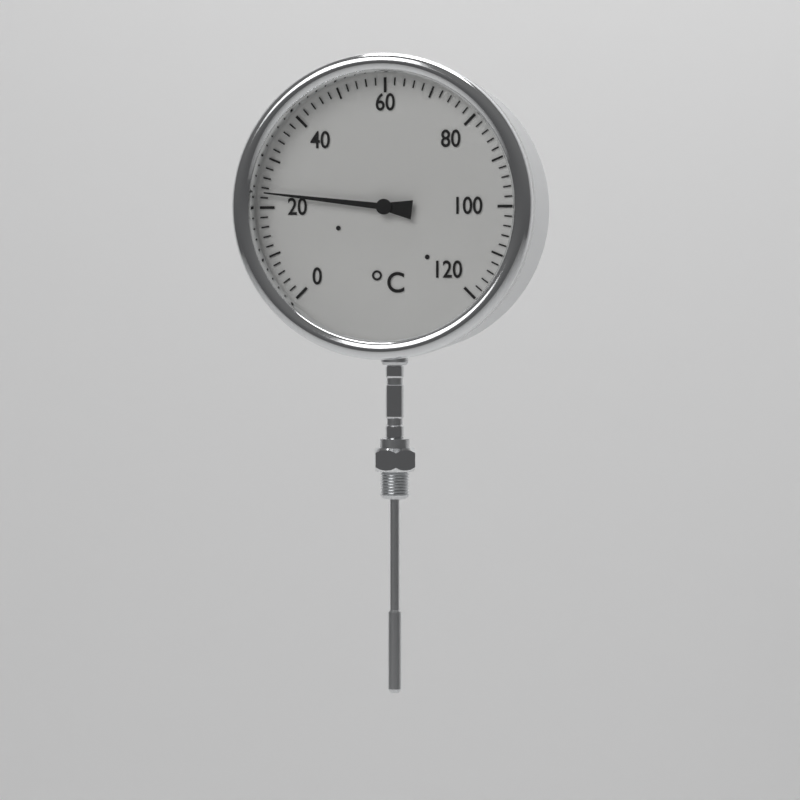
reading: 23 °C
